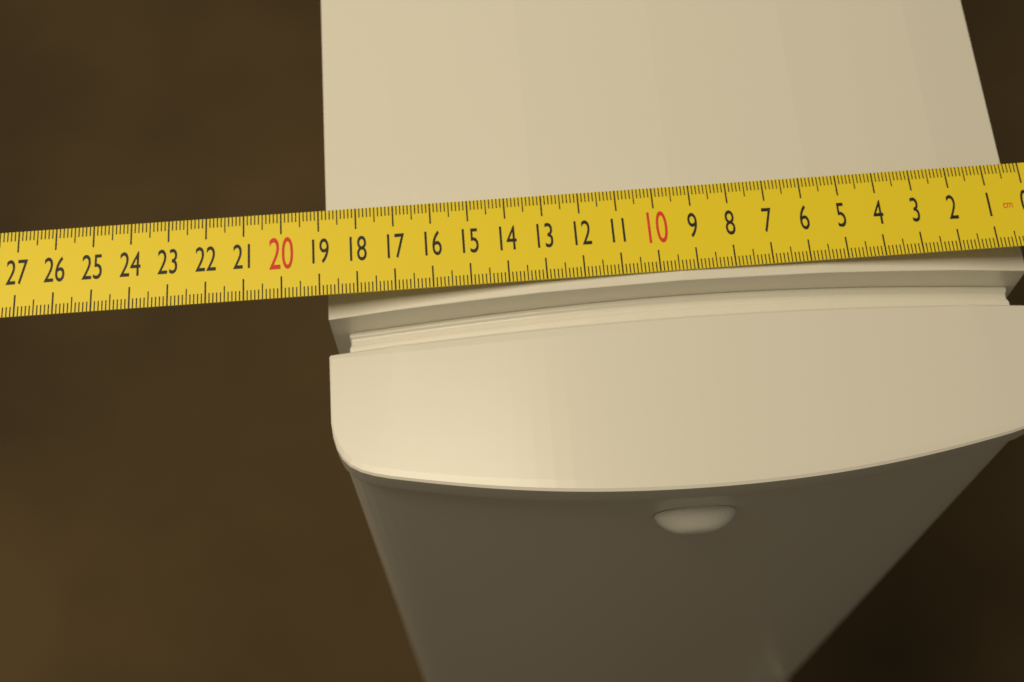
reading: 18.9 cm
